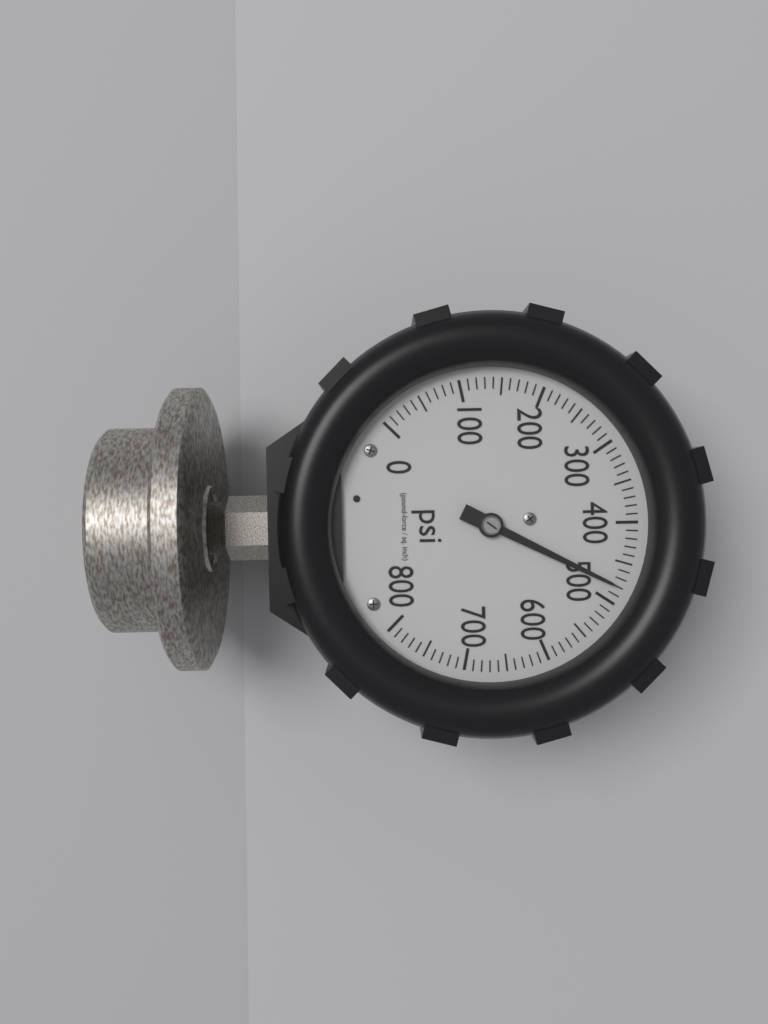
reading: 480 psi
